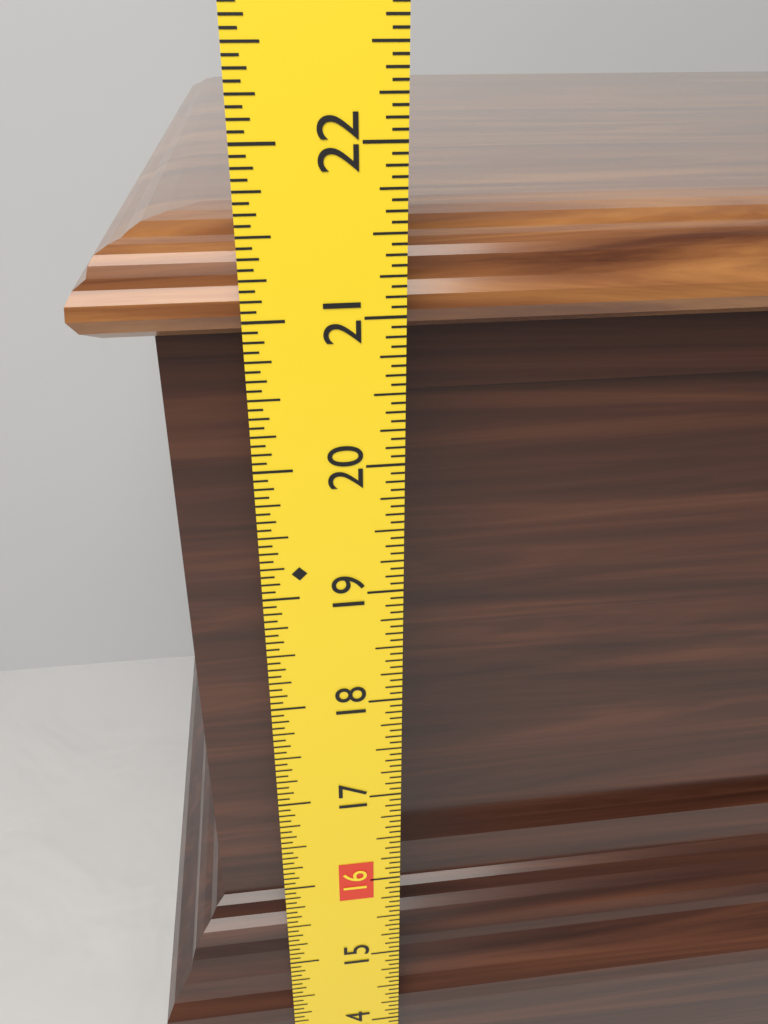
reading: 21.5000 in
